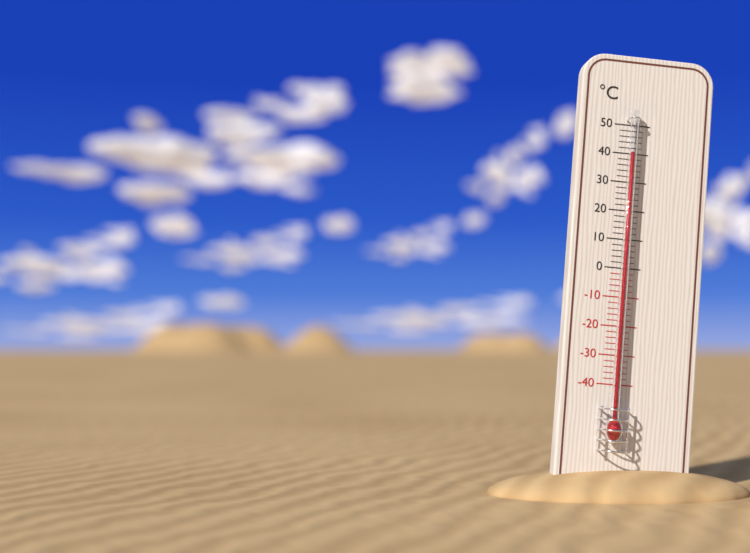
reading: 40 °C
